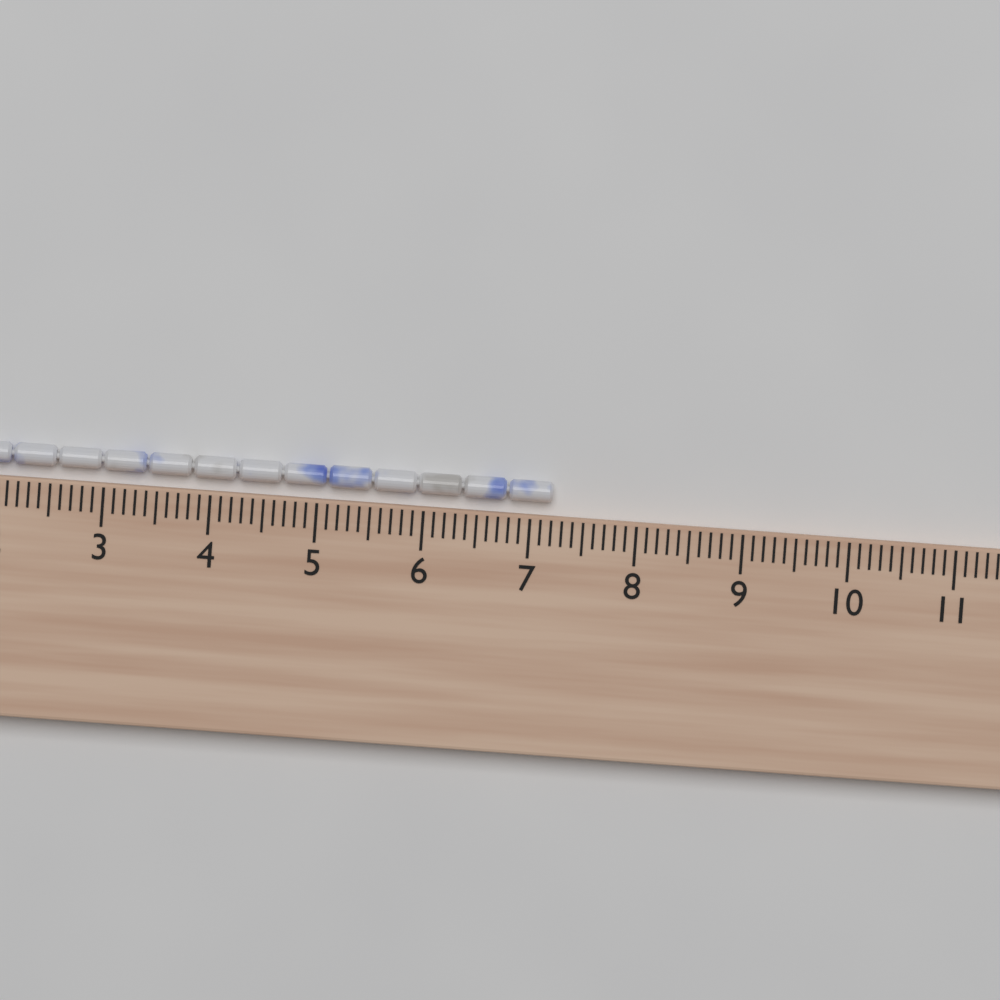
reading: 7.2 cm
